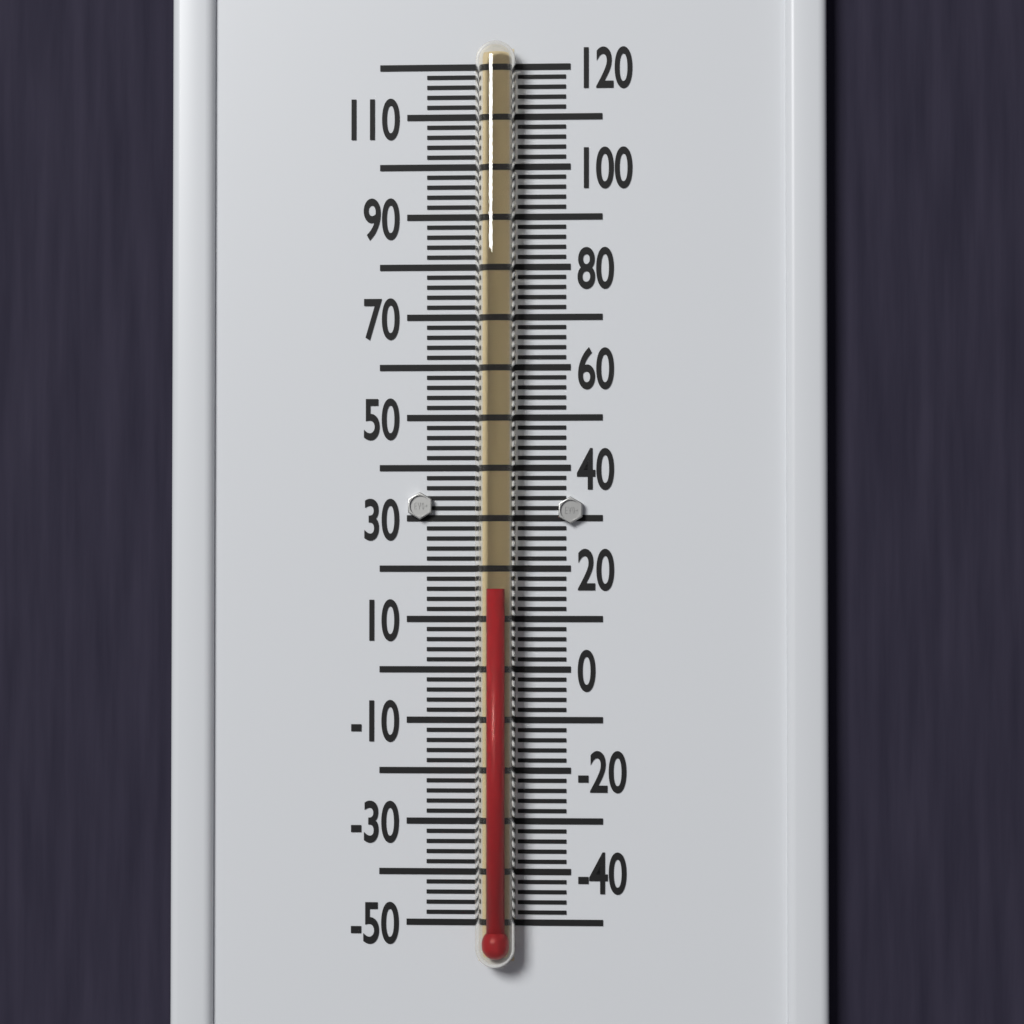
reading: 16 °F
